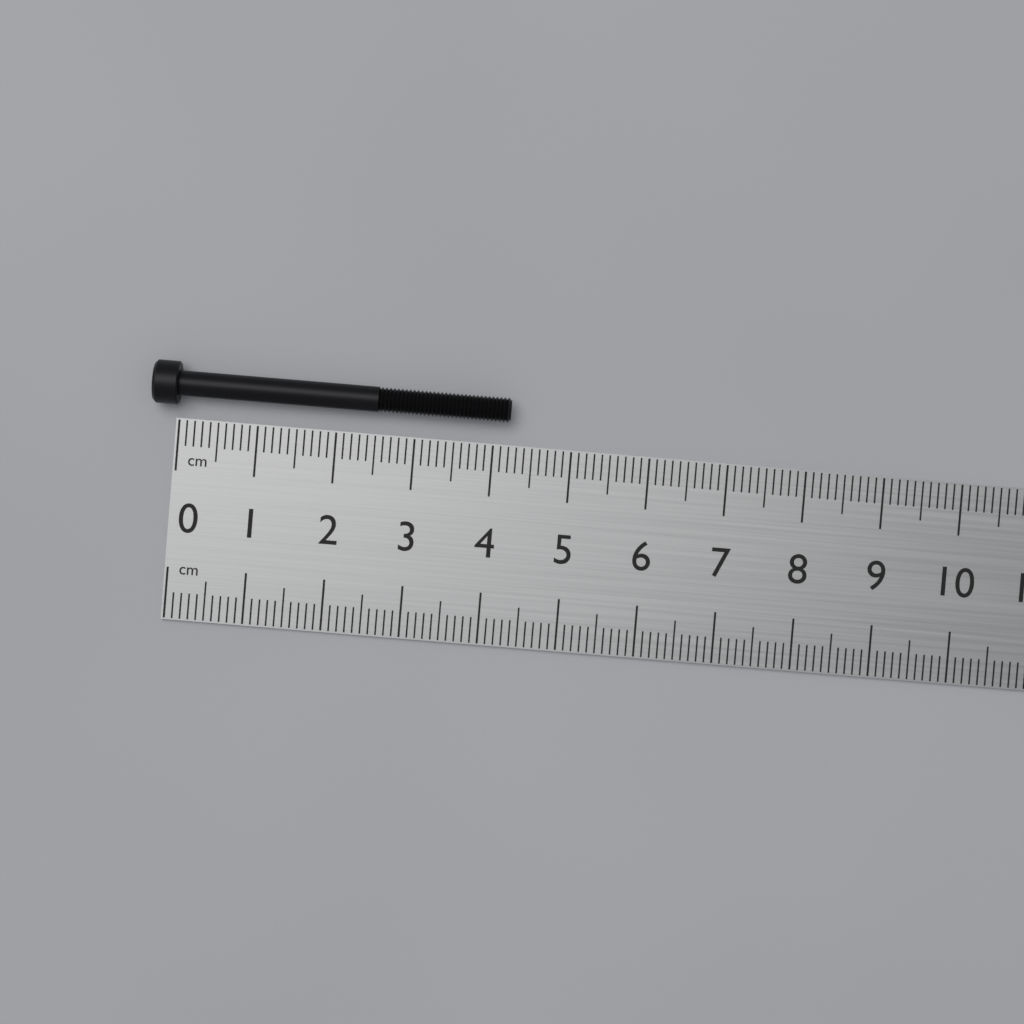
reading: 4.2 cm
